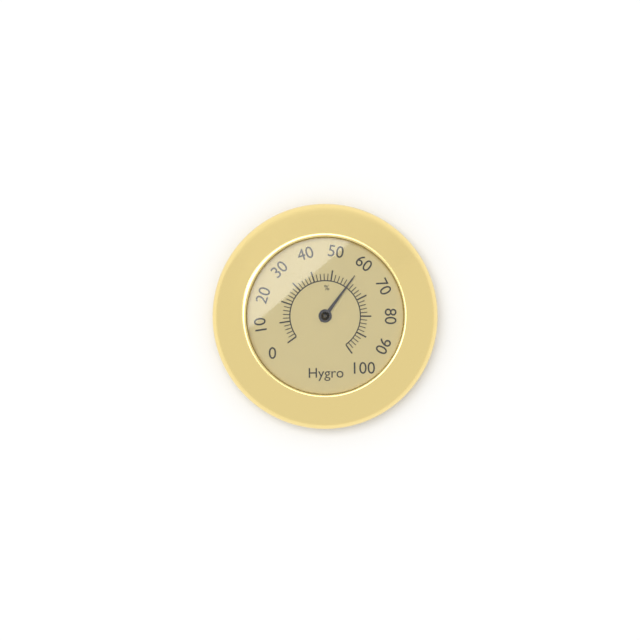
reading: 60 %
